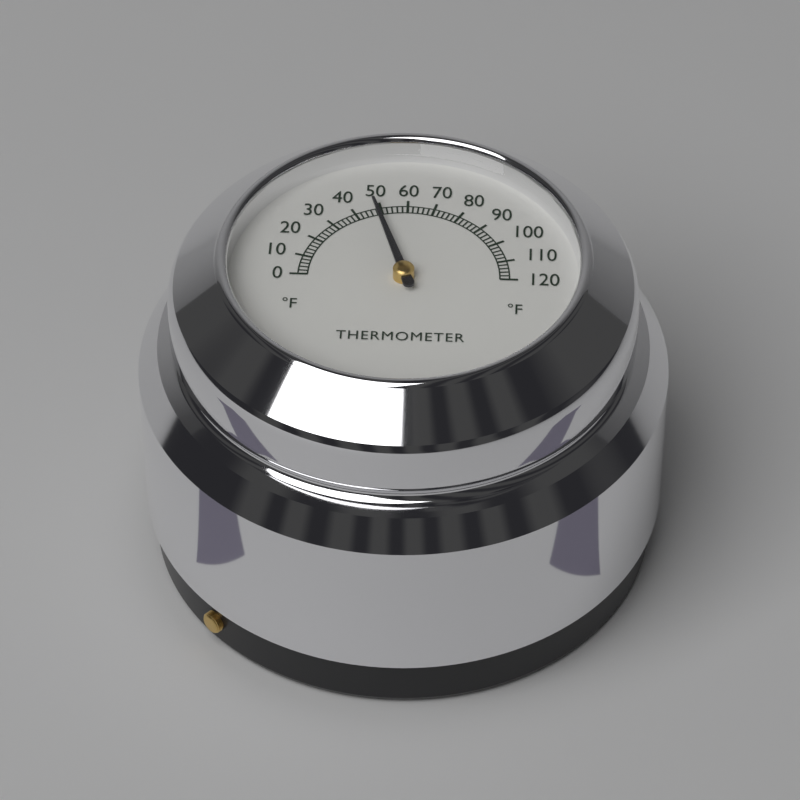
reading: 48 °F
